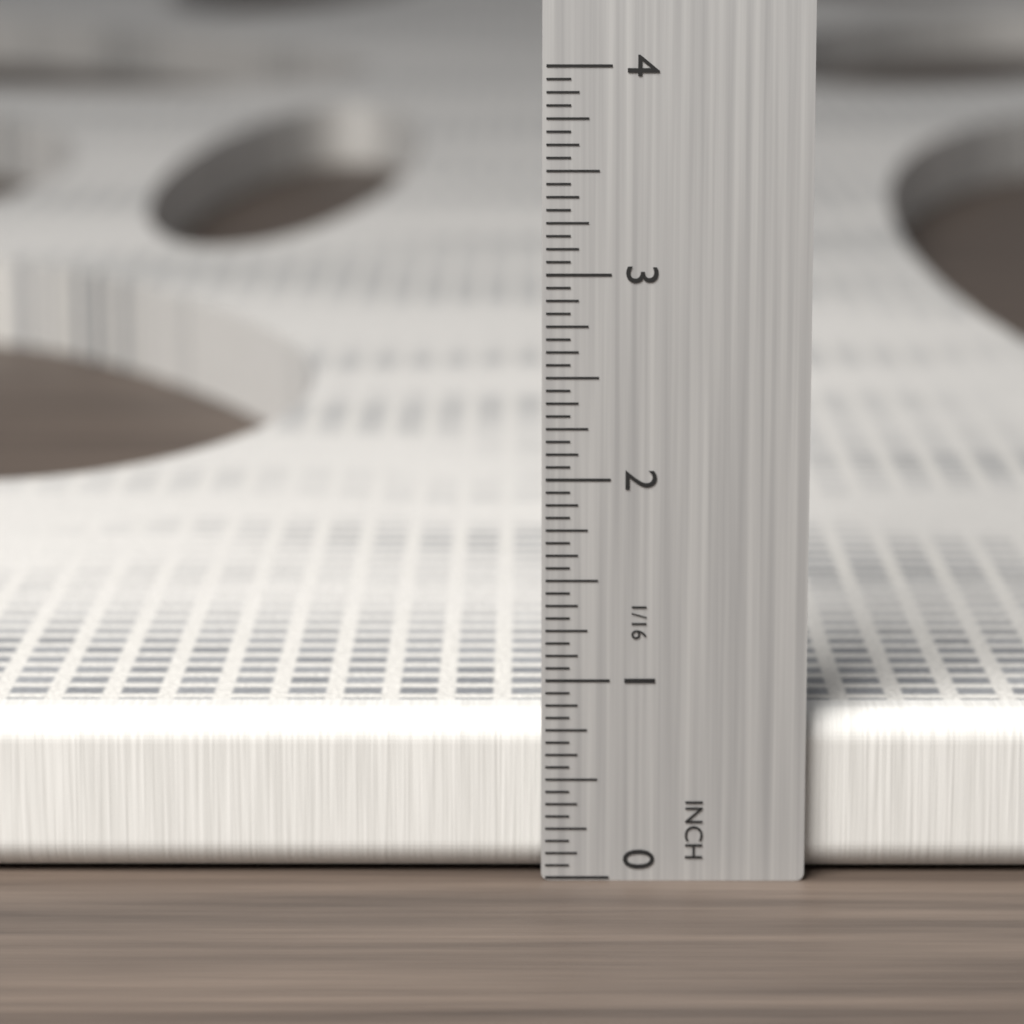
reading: 0.8125 in
